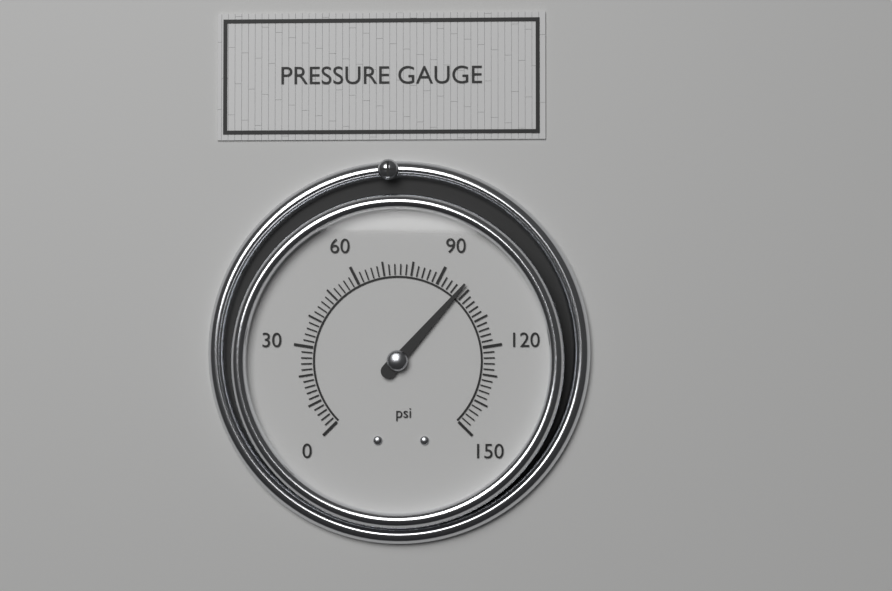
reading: 98 psi
